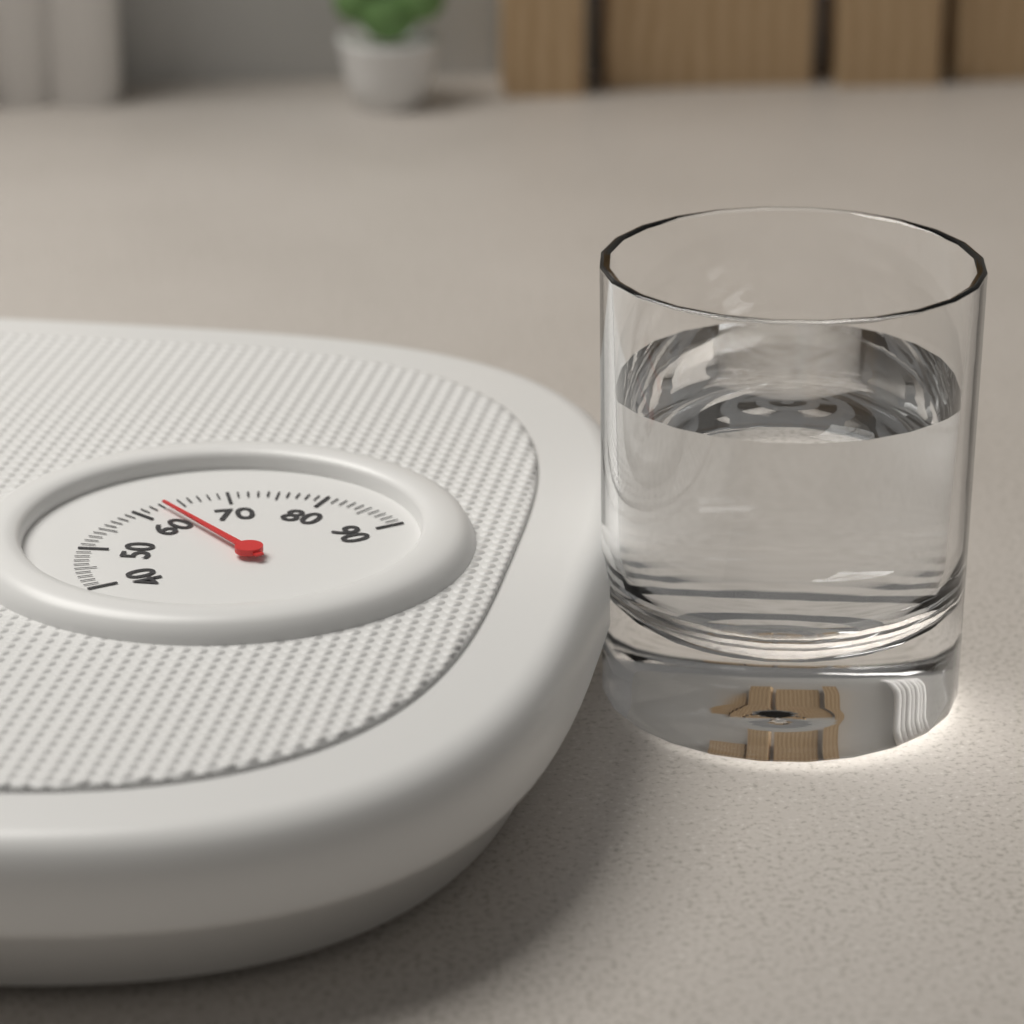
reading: 63 (no unit)
